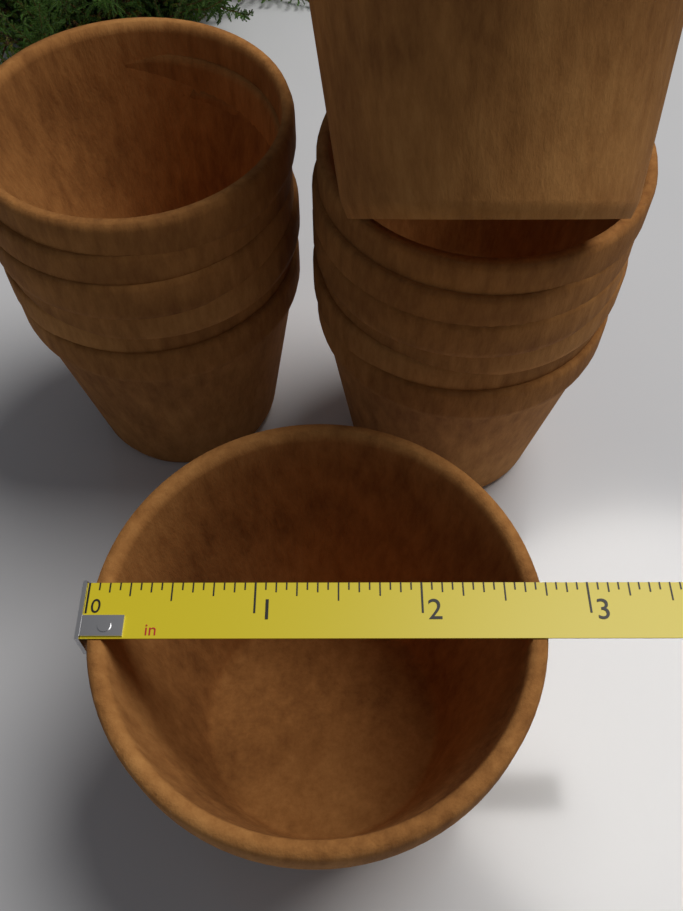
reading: 2.7500 in
